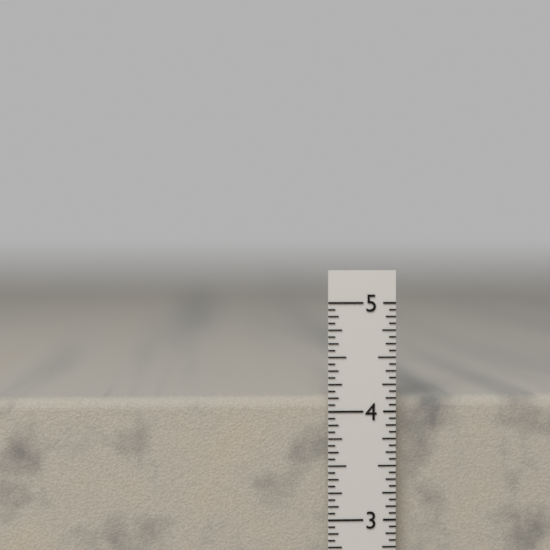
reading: 4.1250 in
